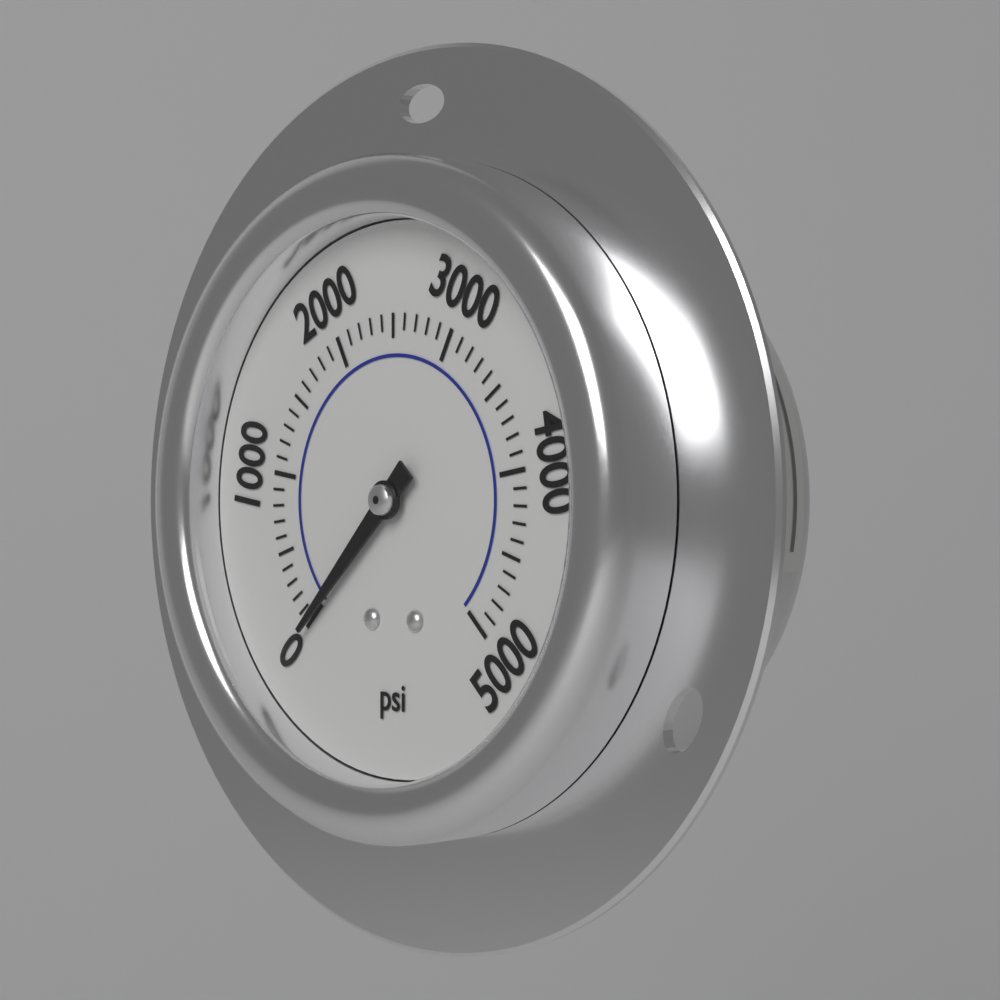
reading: 0 psi
